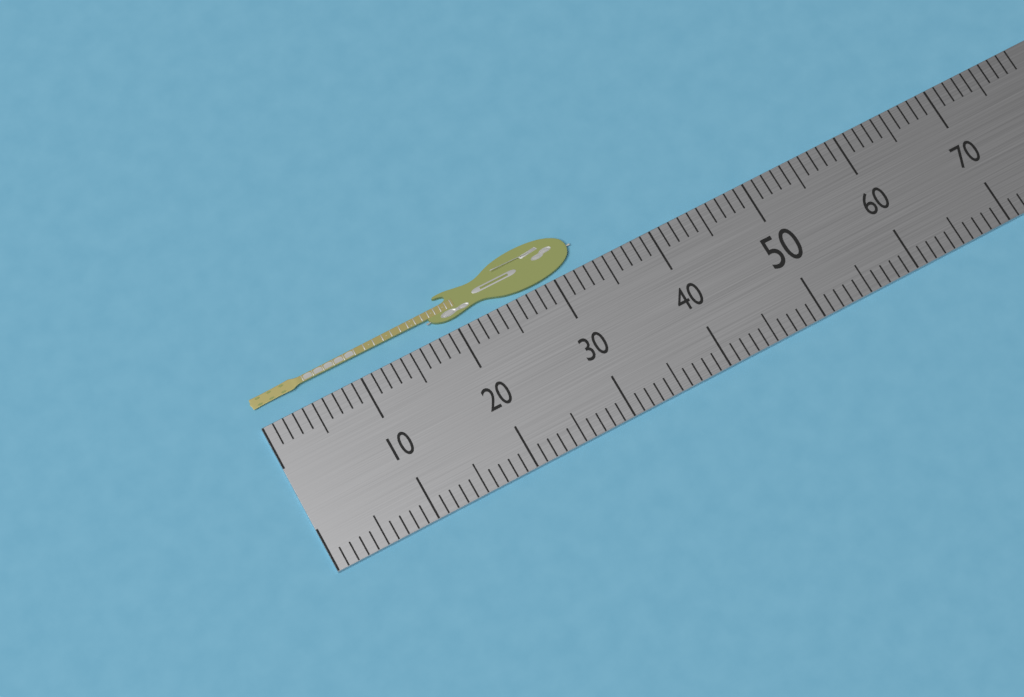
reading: 33 (no unit)
